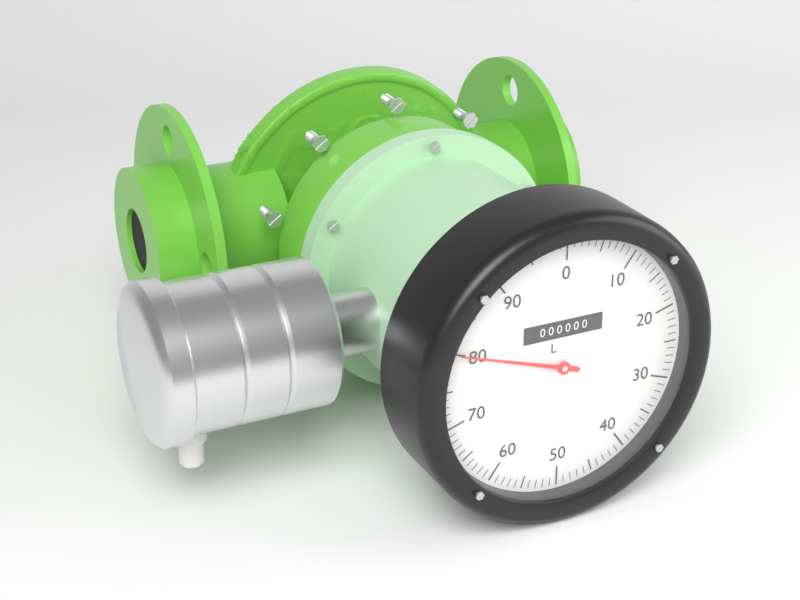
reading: 80 L
